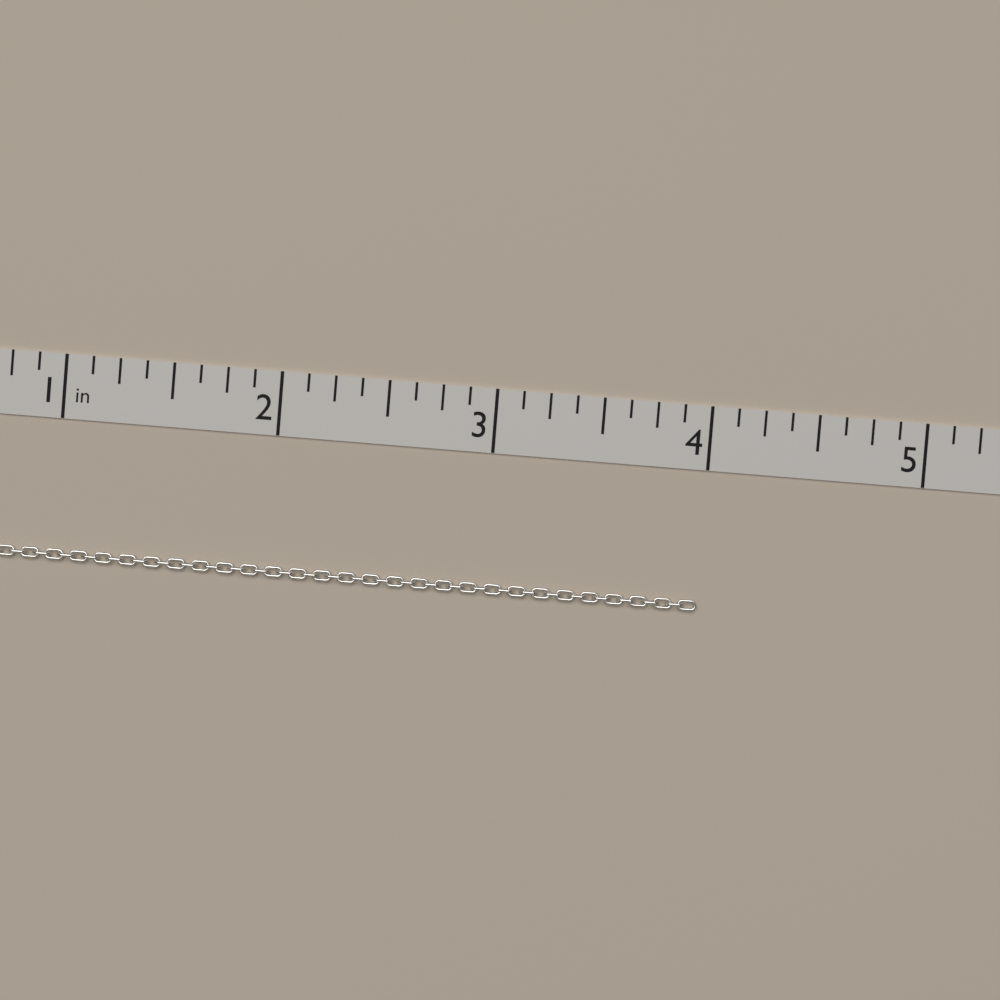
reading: 4.000 in
